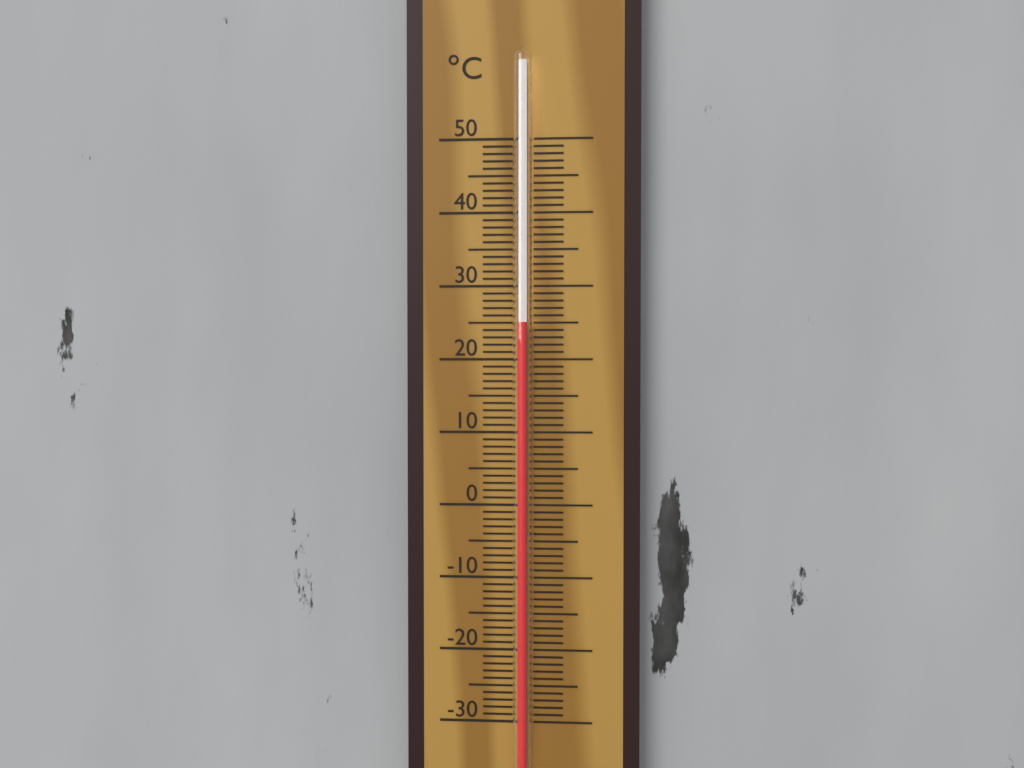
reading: 25 °C
